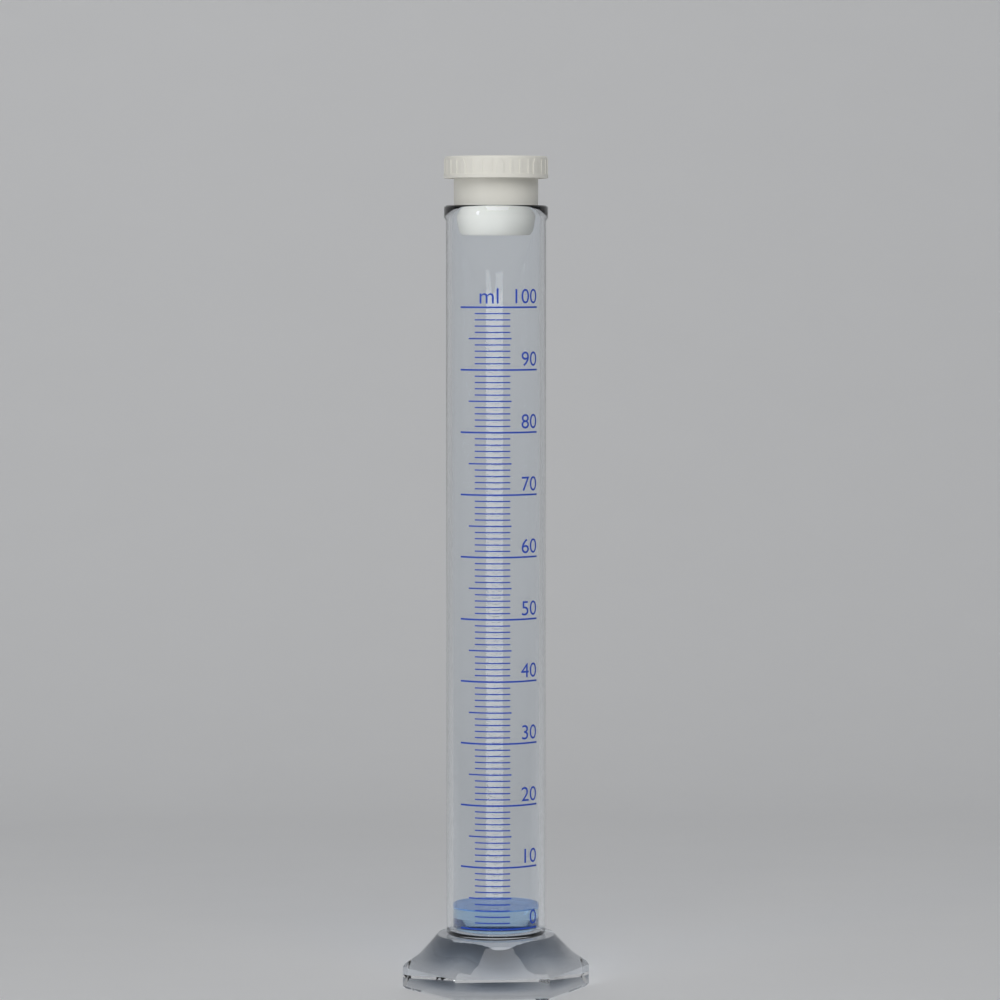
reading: 3 ml
